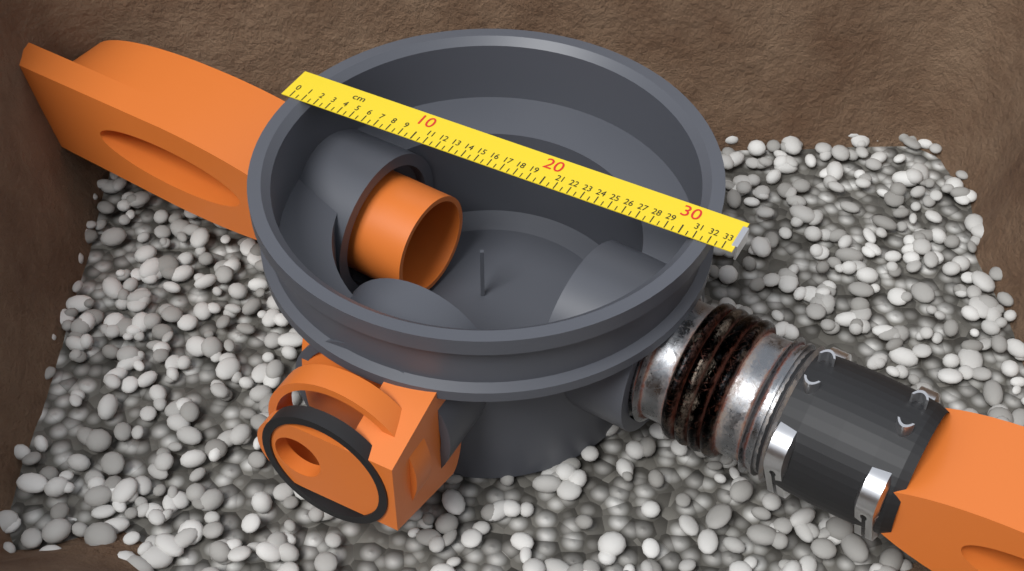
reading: 32.0 cm
